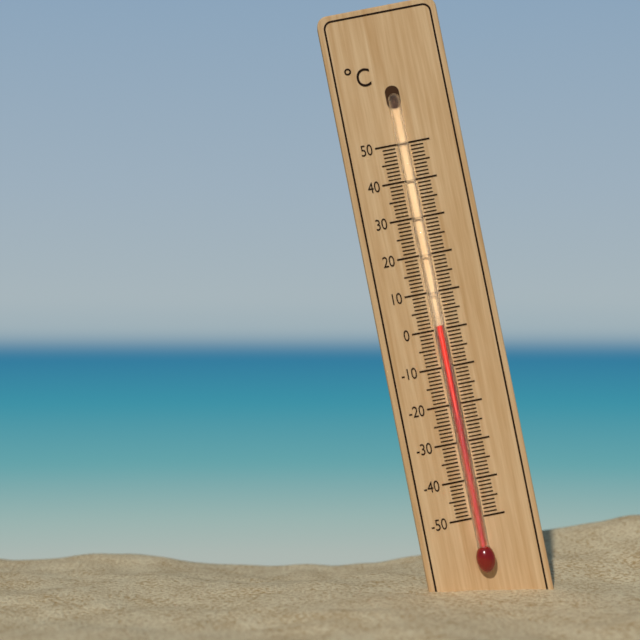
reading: 1 °C
